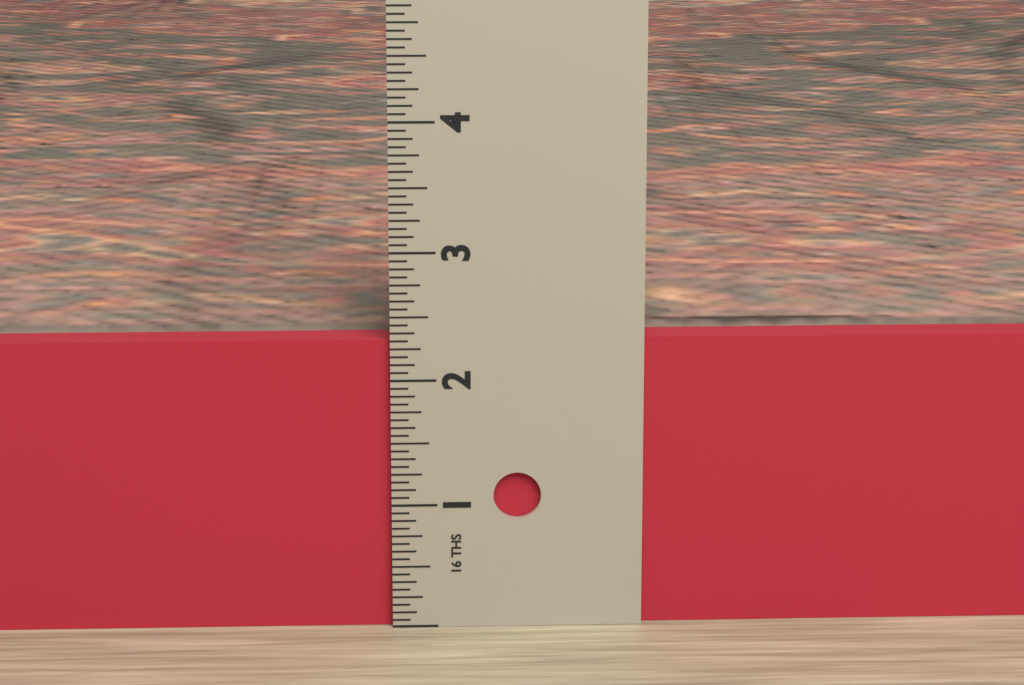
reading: 2.3125 in
